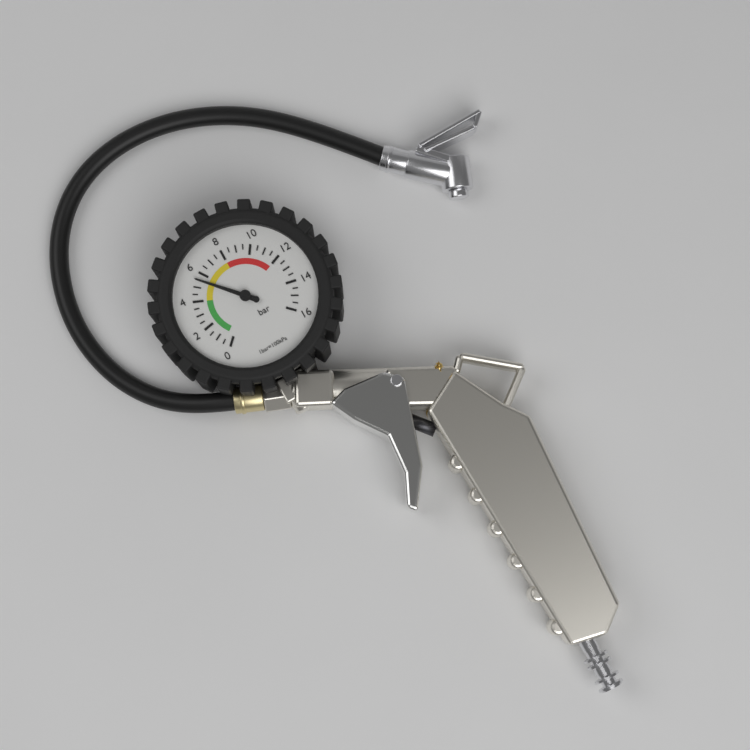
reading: 5.5 bar
